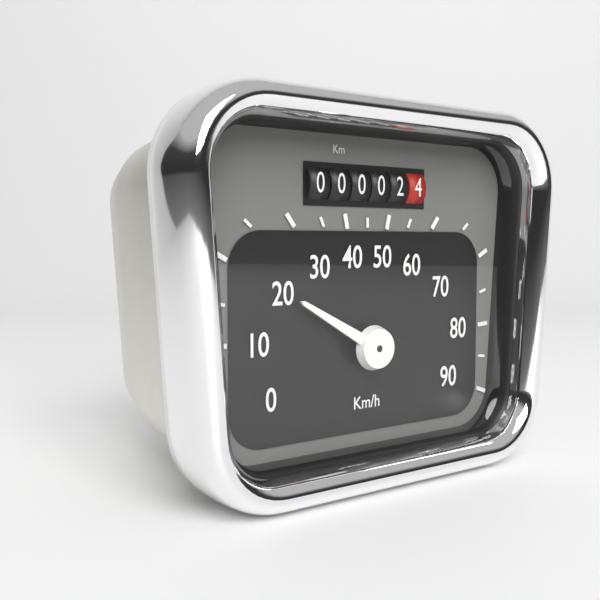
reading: 20 km/h
